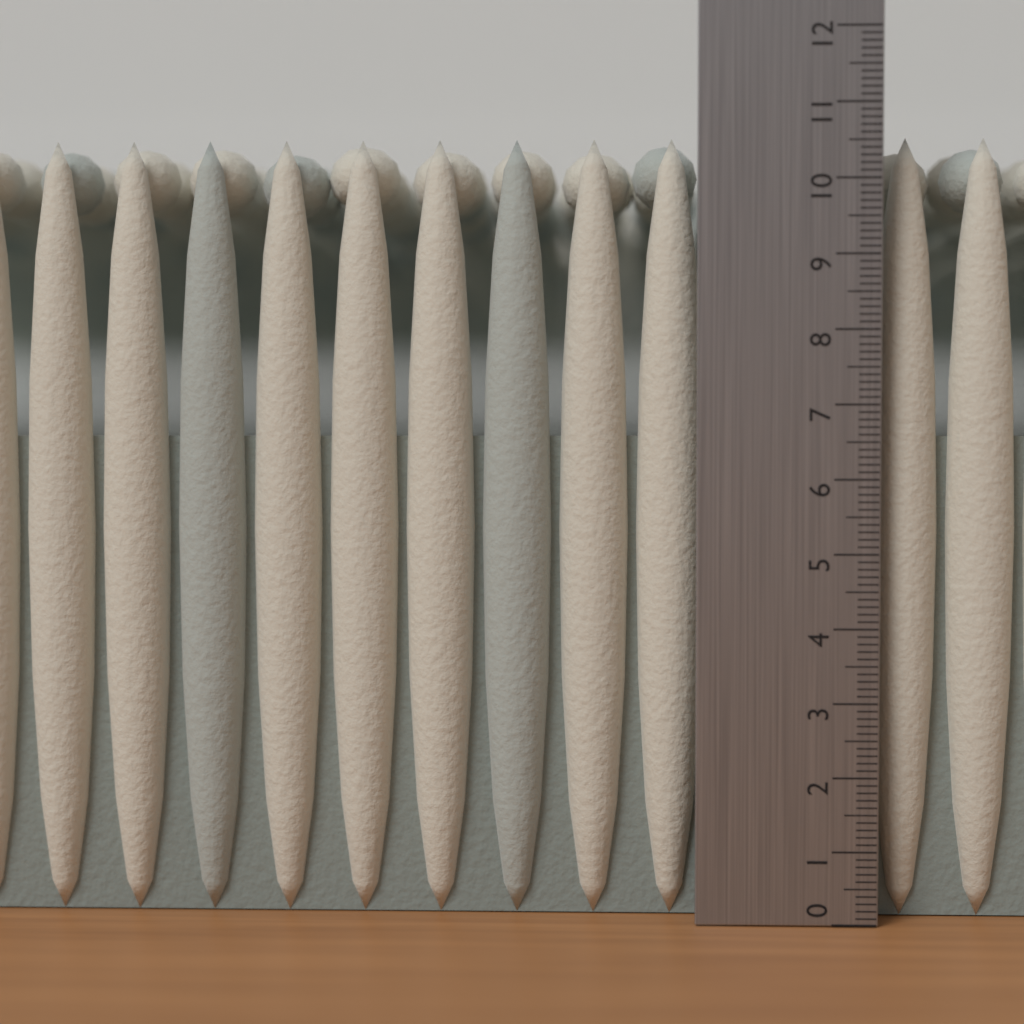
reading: 10.6 (no unit)
